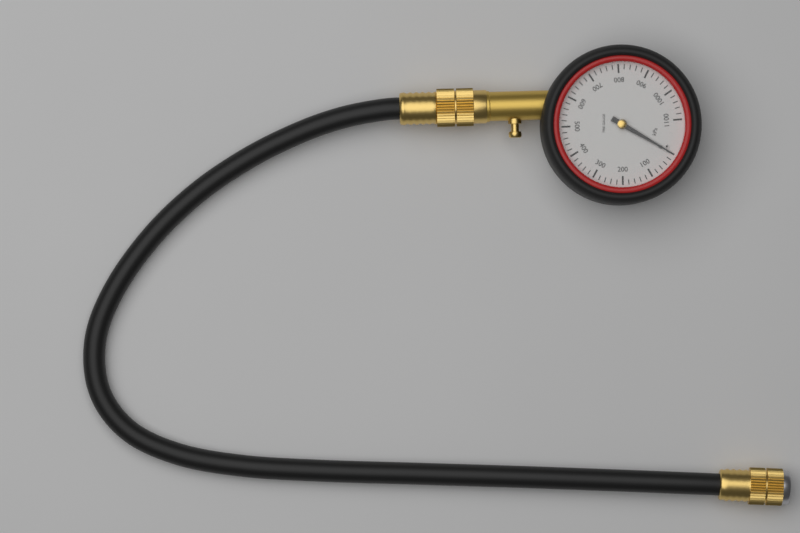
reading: 0 kPa
